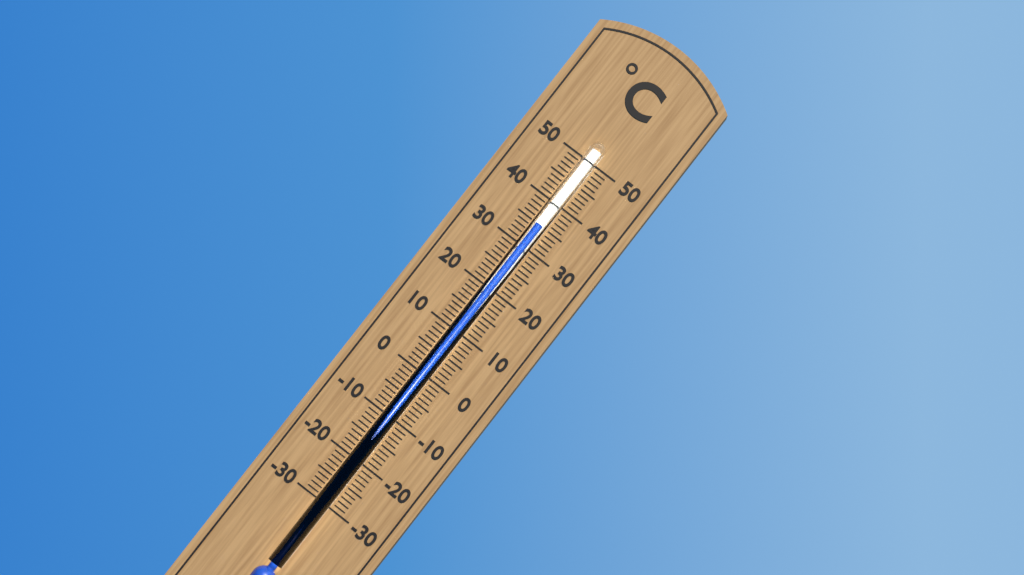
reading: 35 °C
